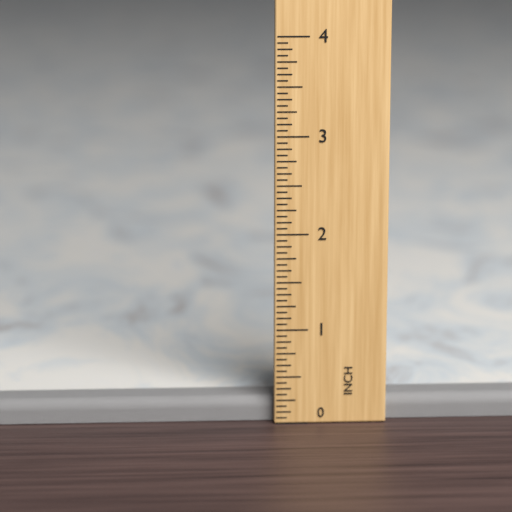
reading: 0.2500 in
